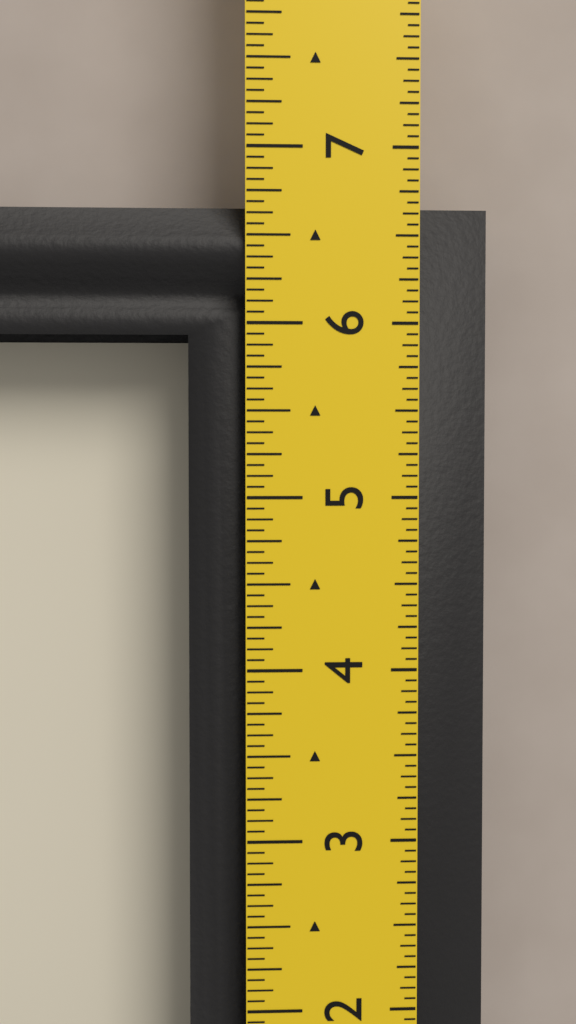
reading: 6.6875 in
